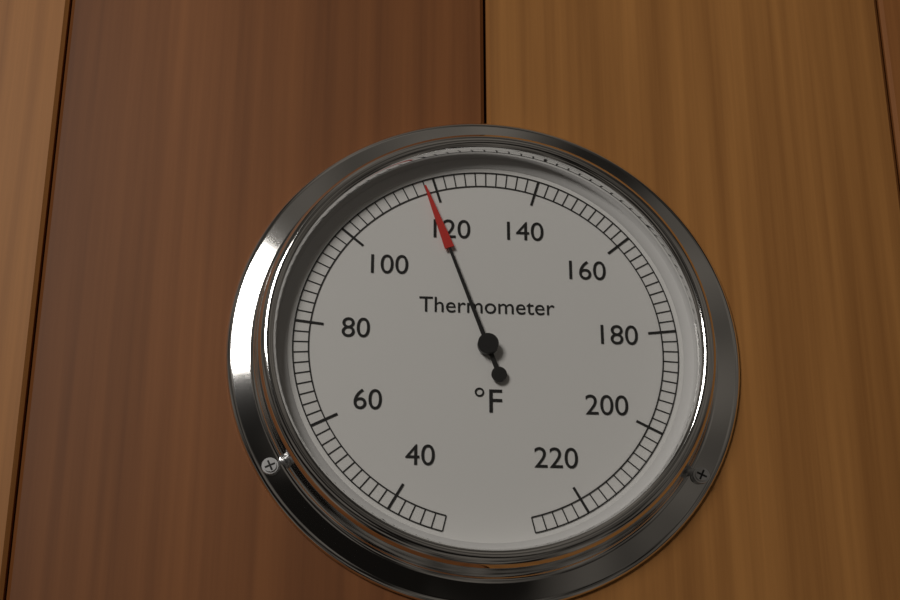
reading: 118 °F
